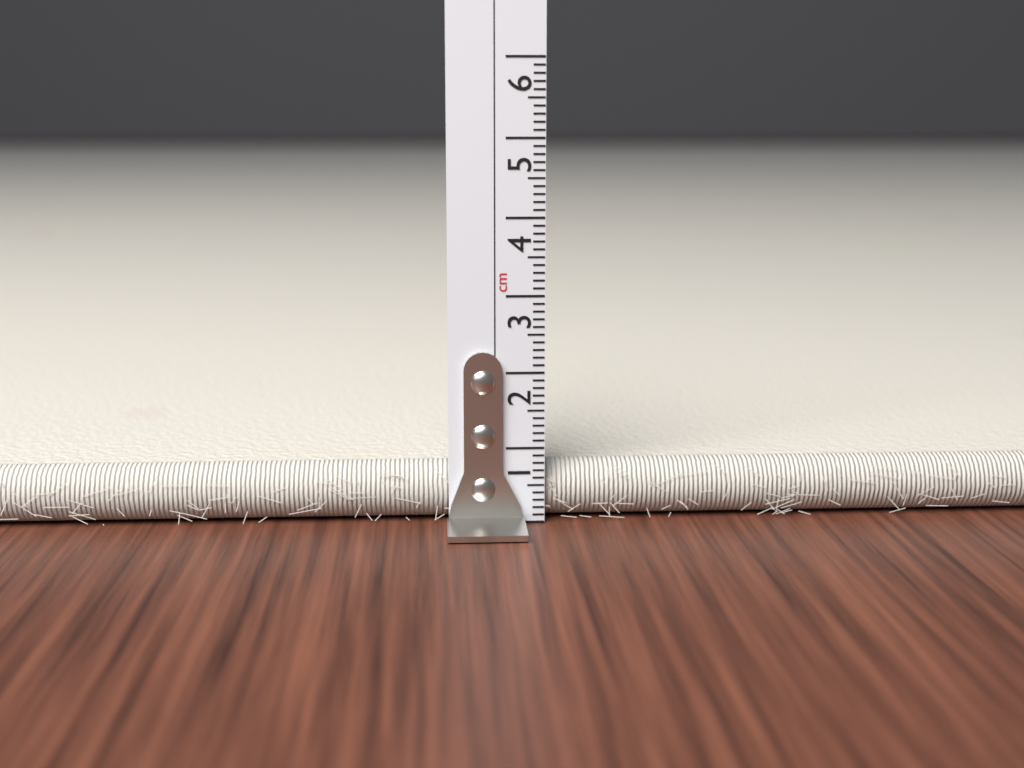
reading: 0.8 cm
